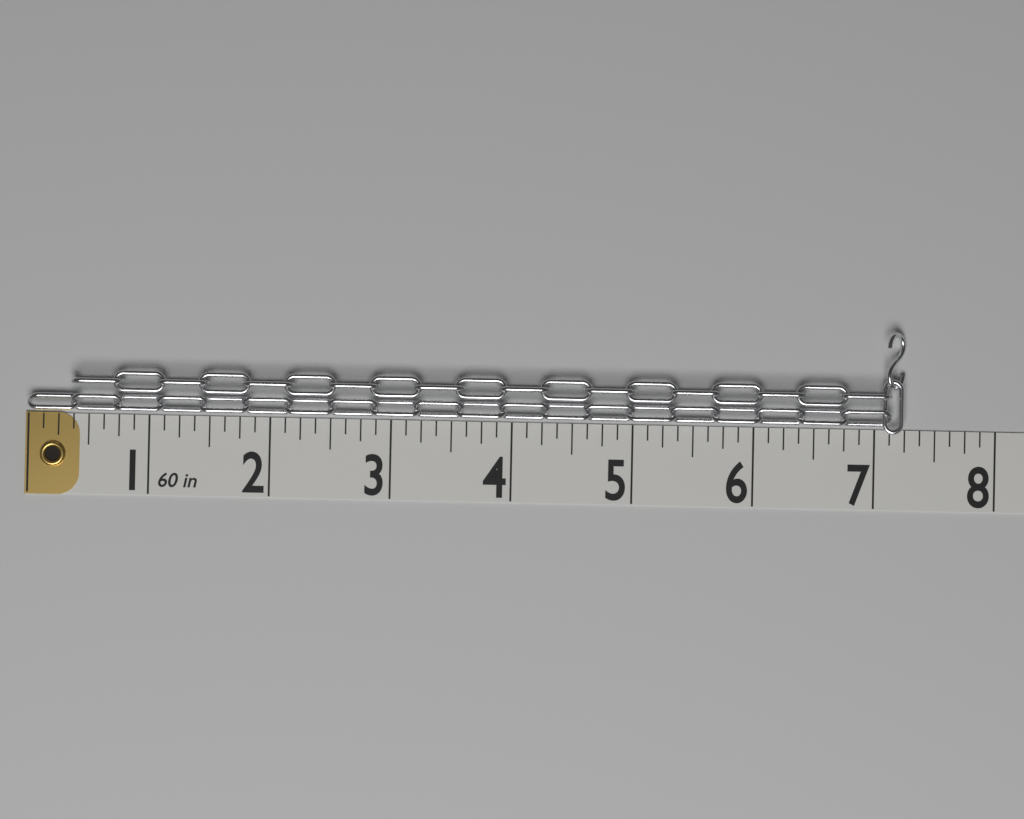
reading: 7.250 in
